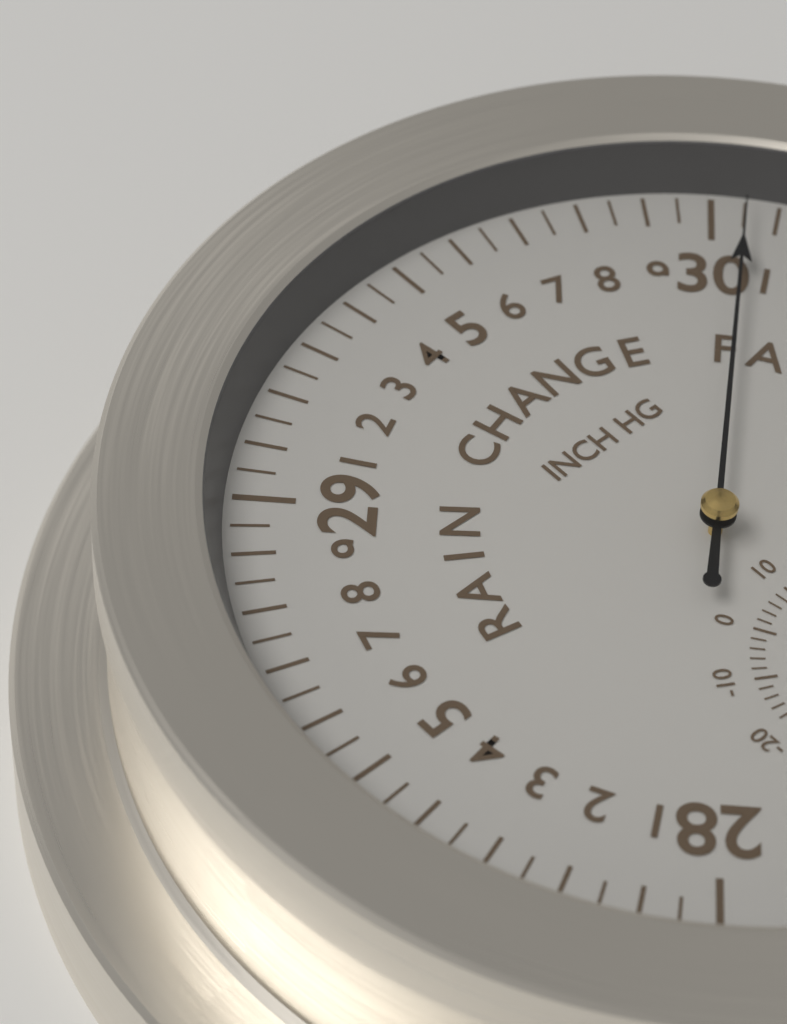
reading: 30.05 inHg
